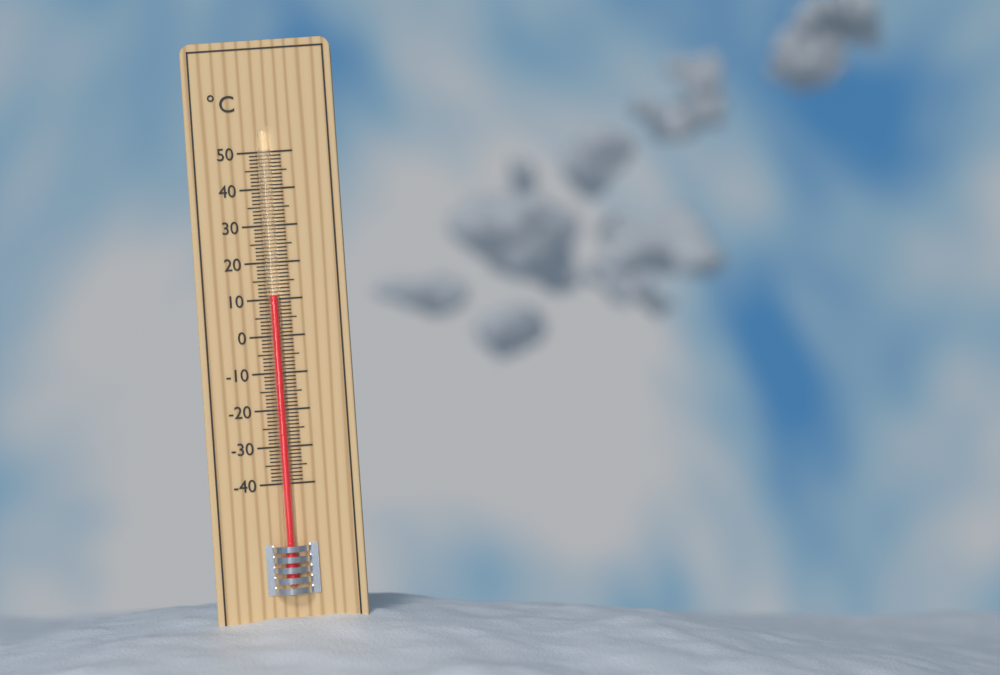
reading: 11 °C
